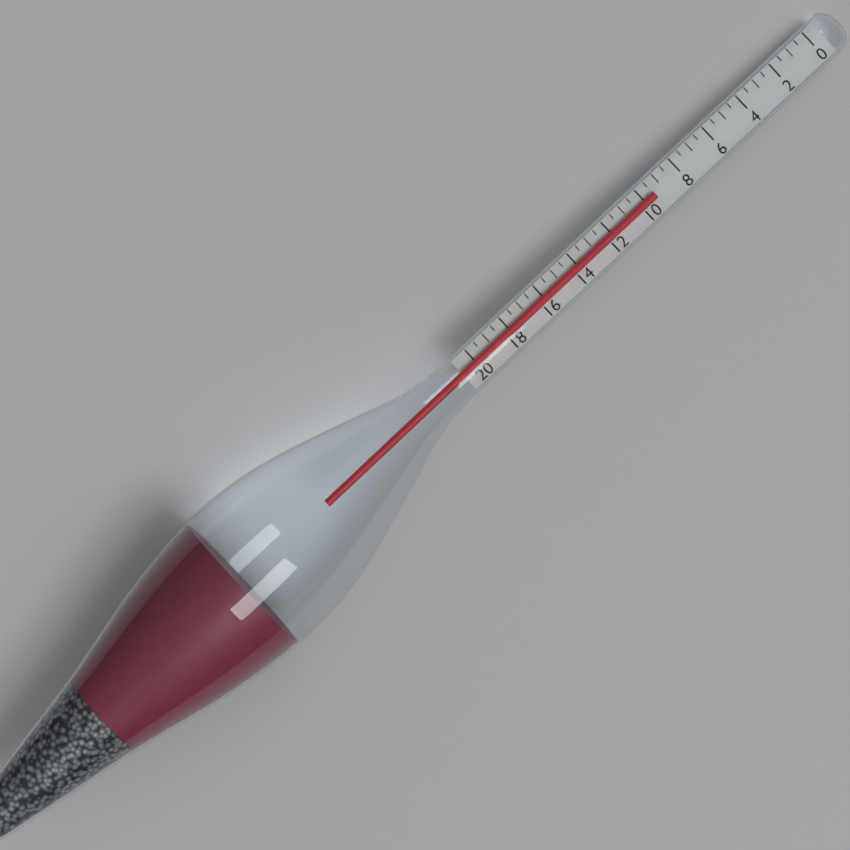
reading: 9.5 (no unit)
